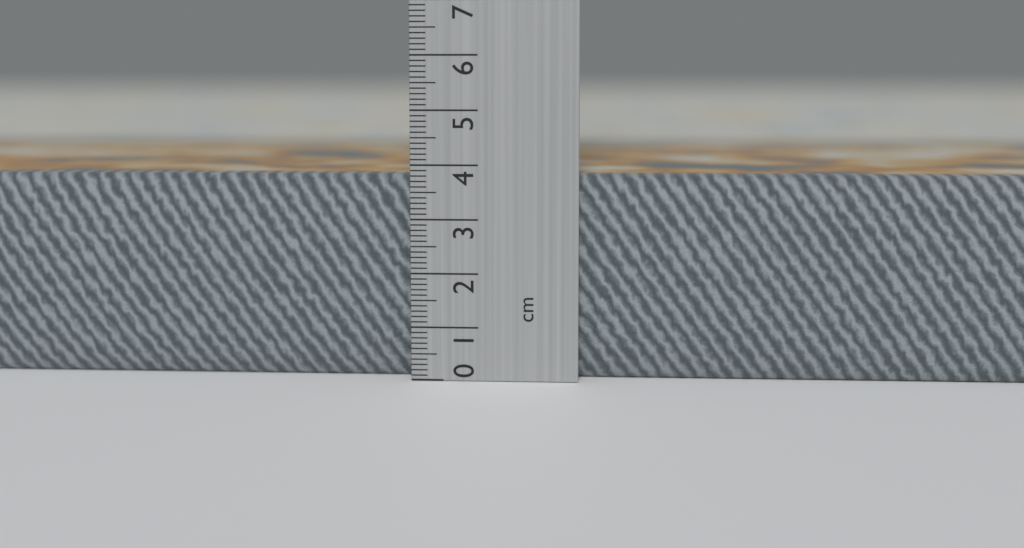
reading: 3.8 cm
